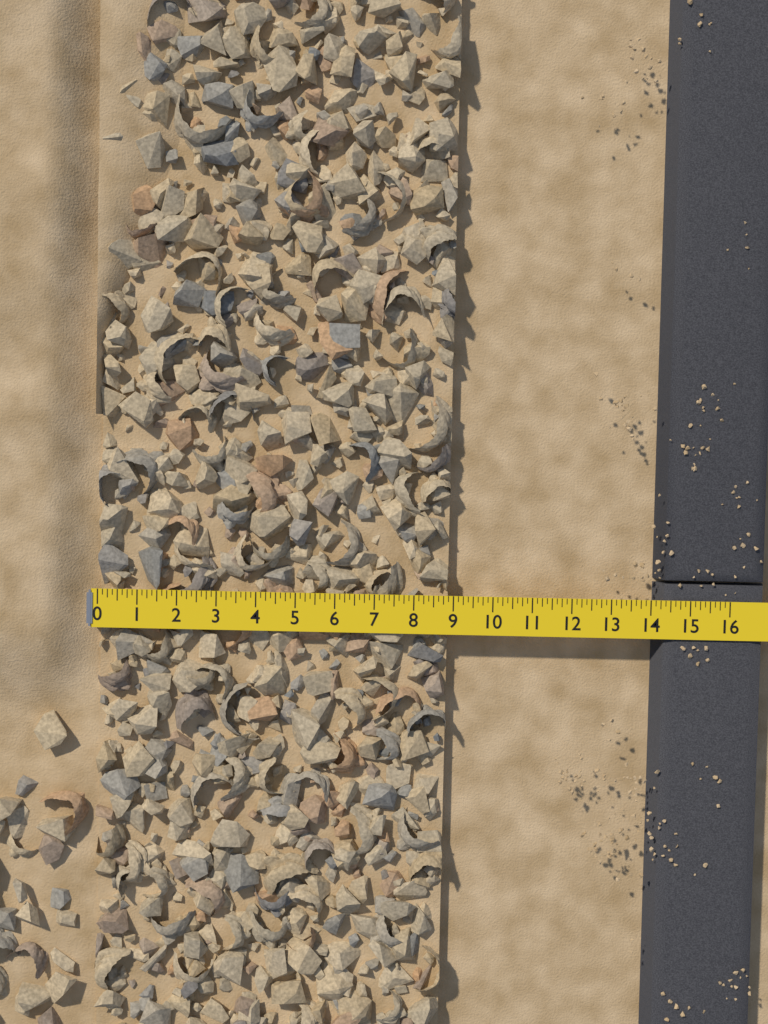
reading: 8.875 (no unit)
